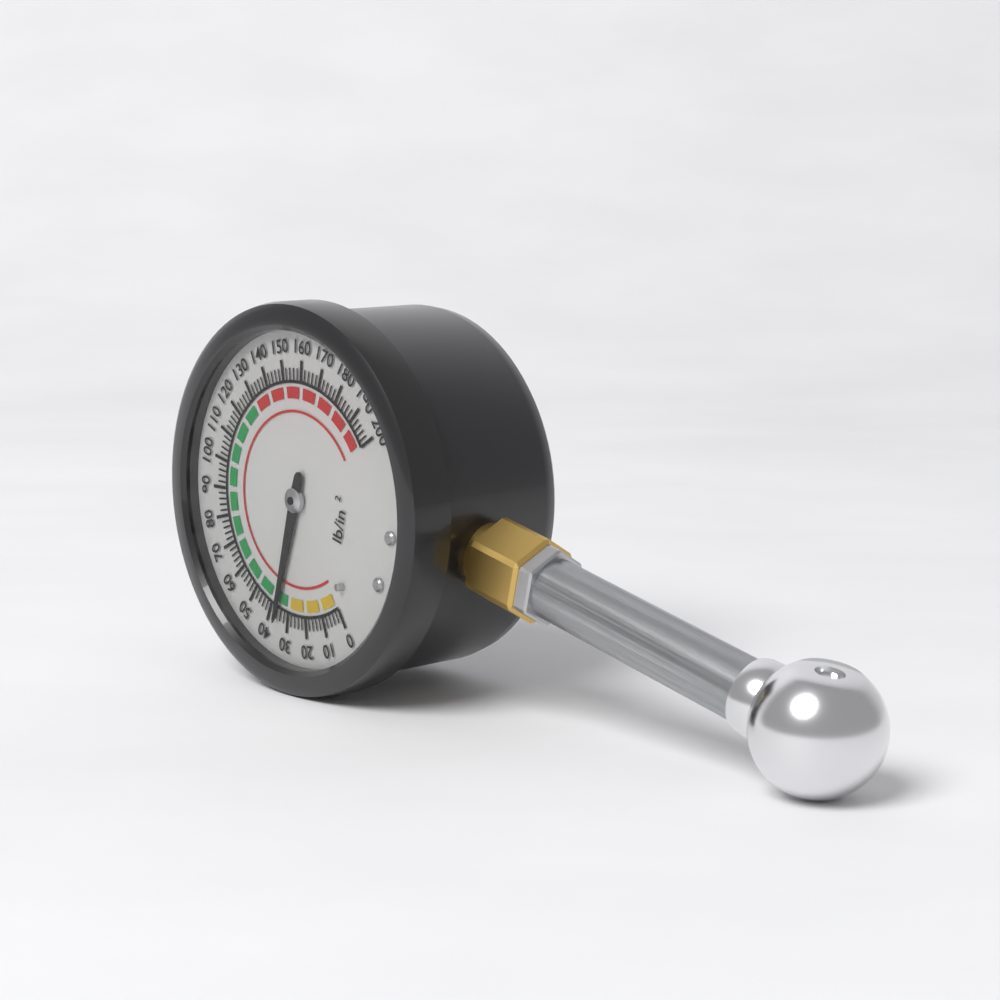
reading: 36 psi
